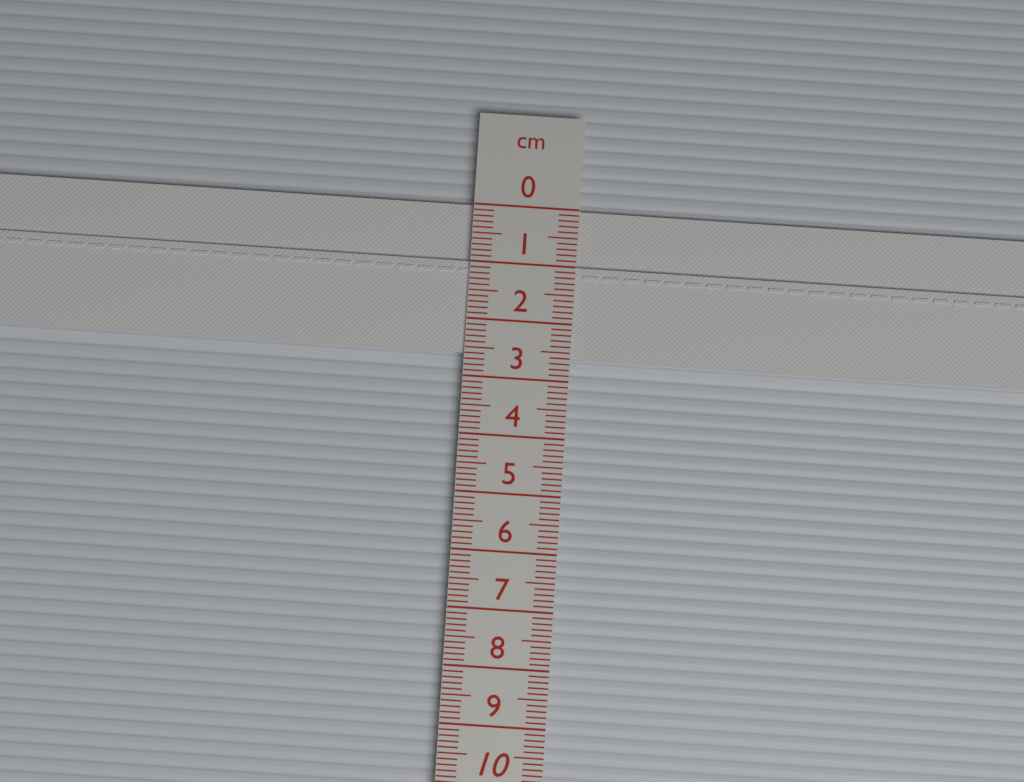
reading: 2.6 cm
